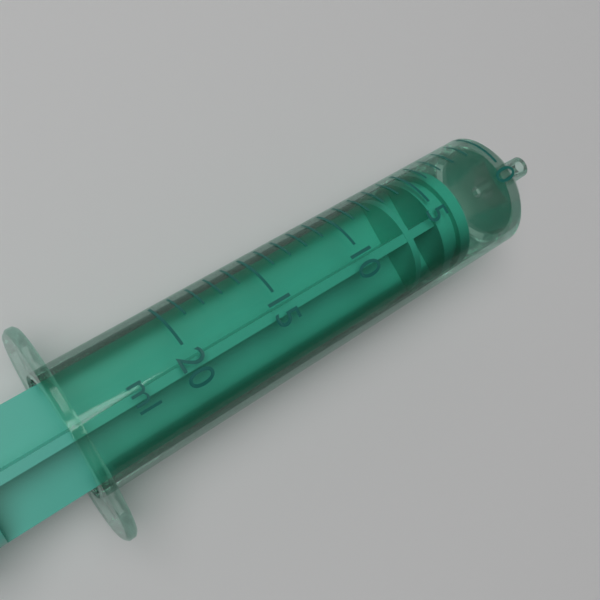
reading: 3 ml
